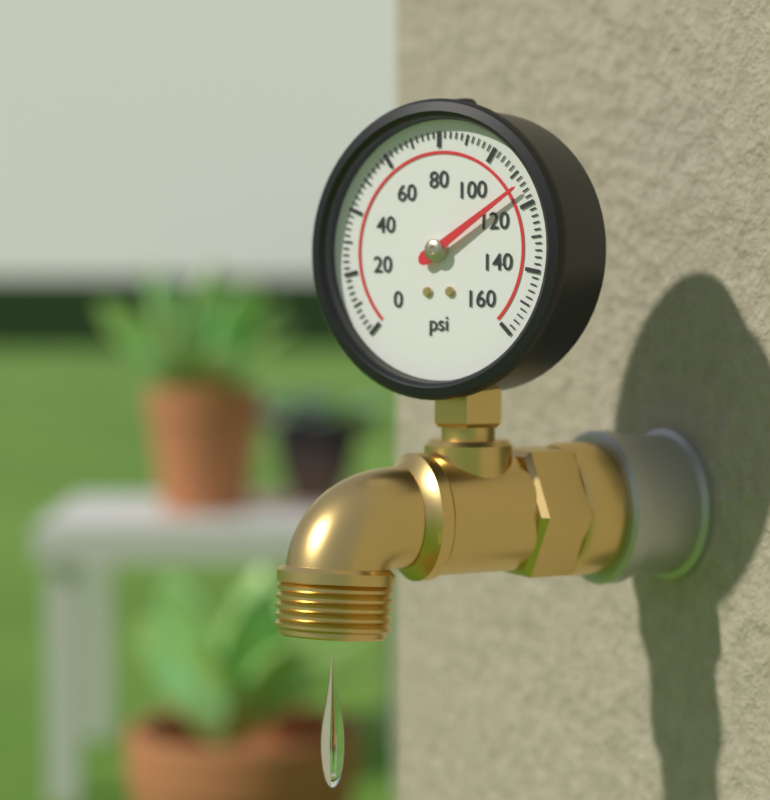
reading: 114 psi
